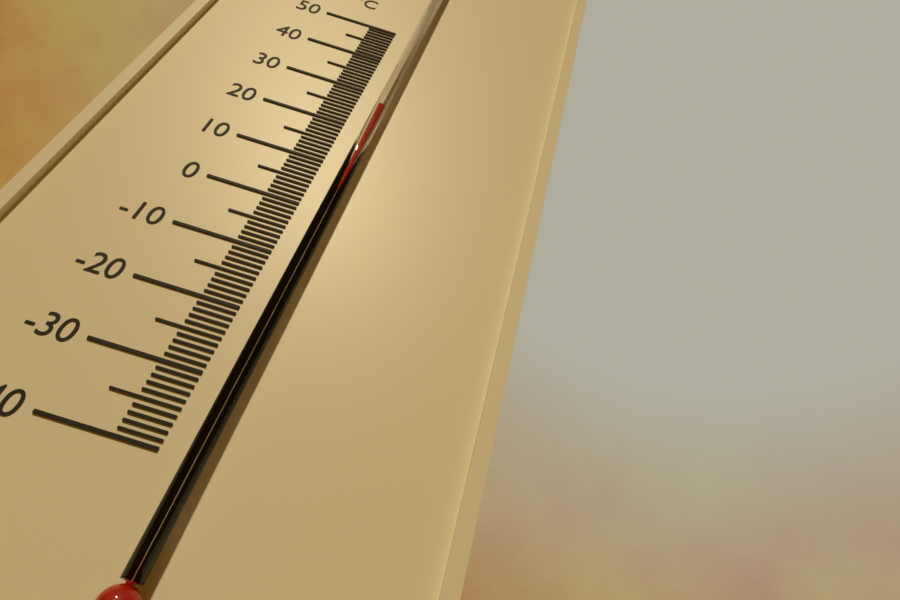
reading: 25 °C
